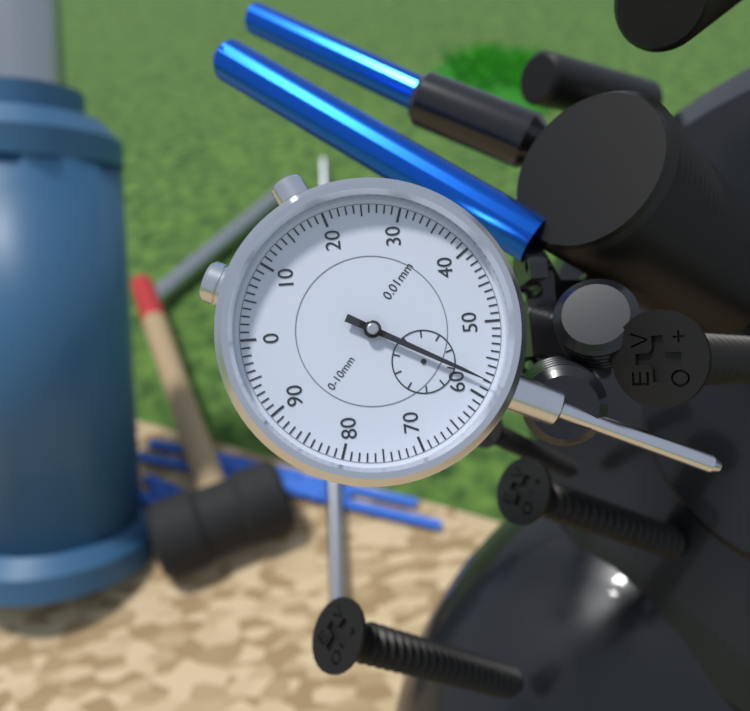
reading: 0.58 mm
